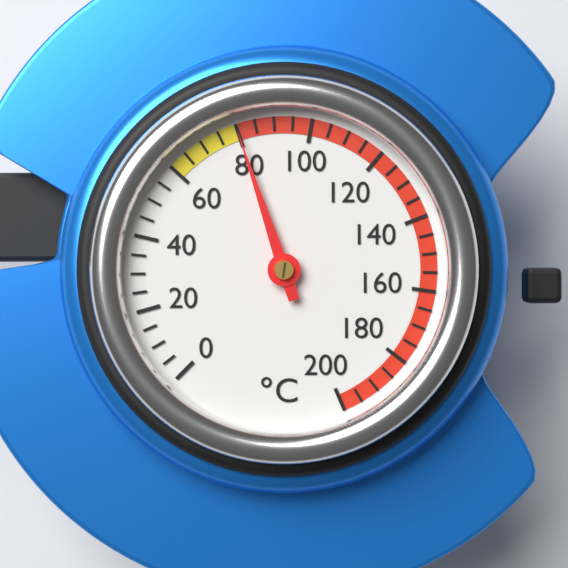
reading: 80 °C
